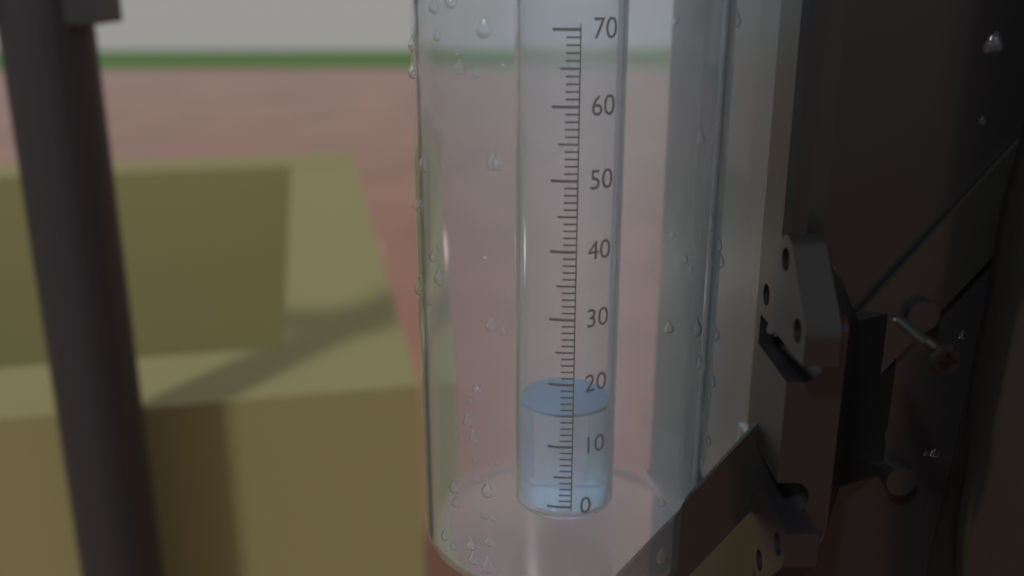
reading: 15 (no unit)
